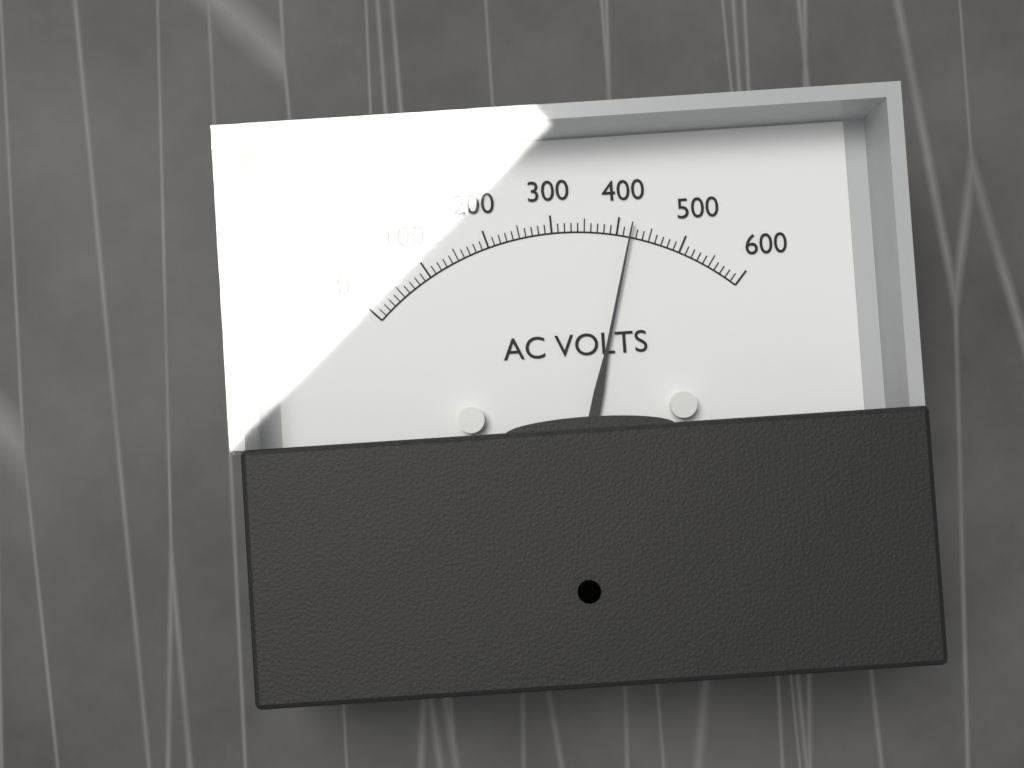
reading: 420 V
